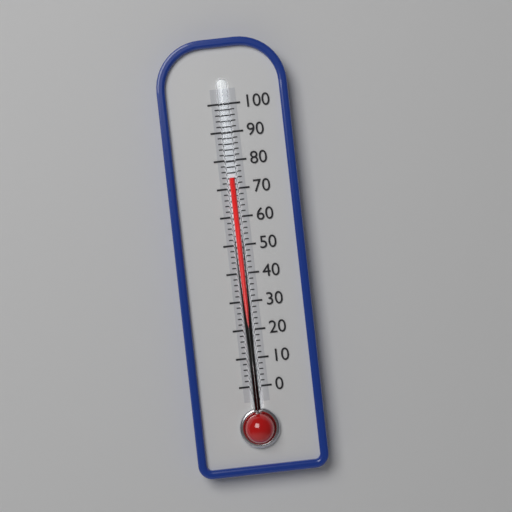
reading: 74 (no unit)
